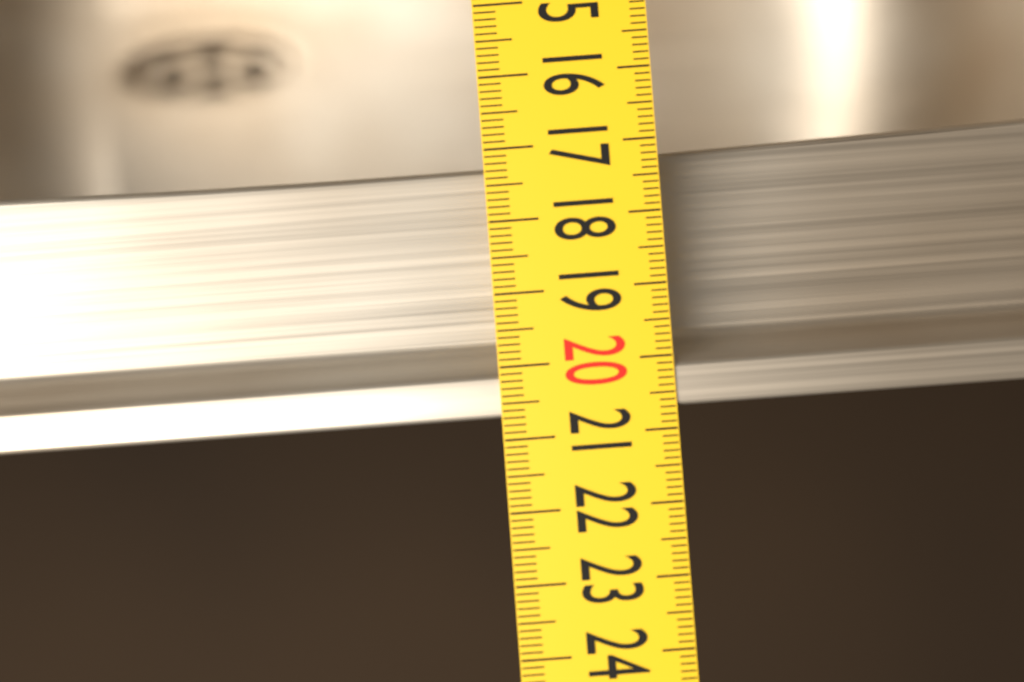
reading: 20.7 (no unit)
